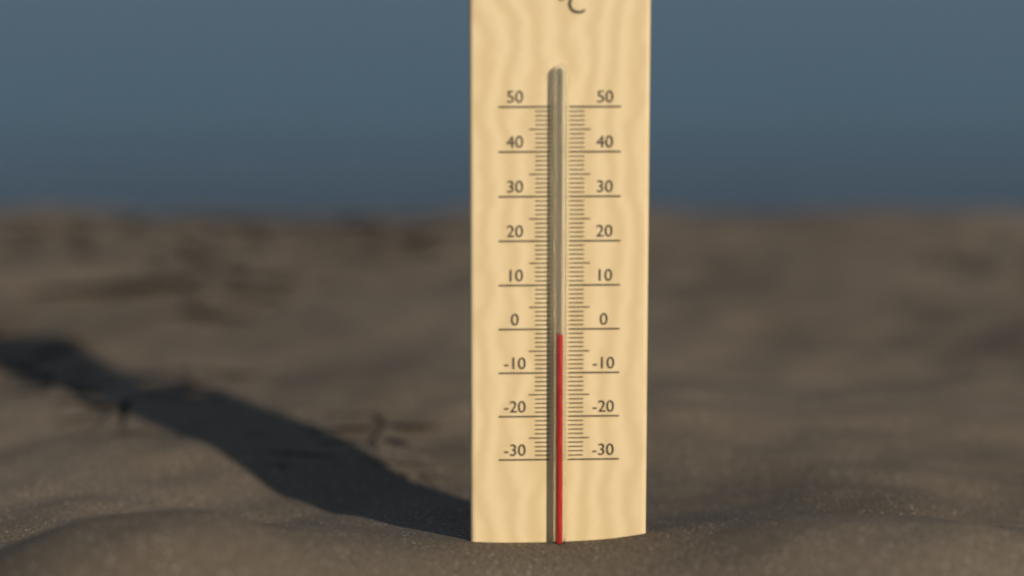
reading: -1 °C
